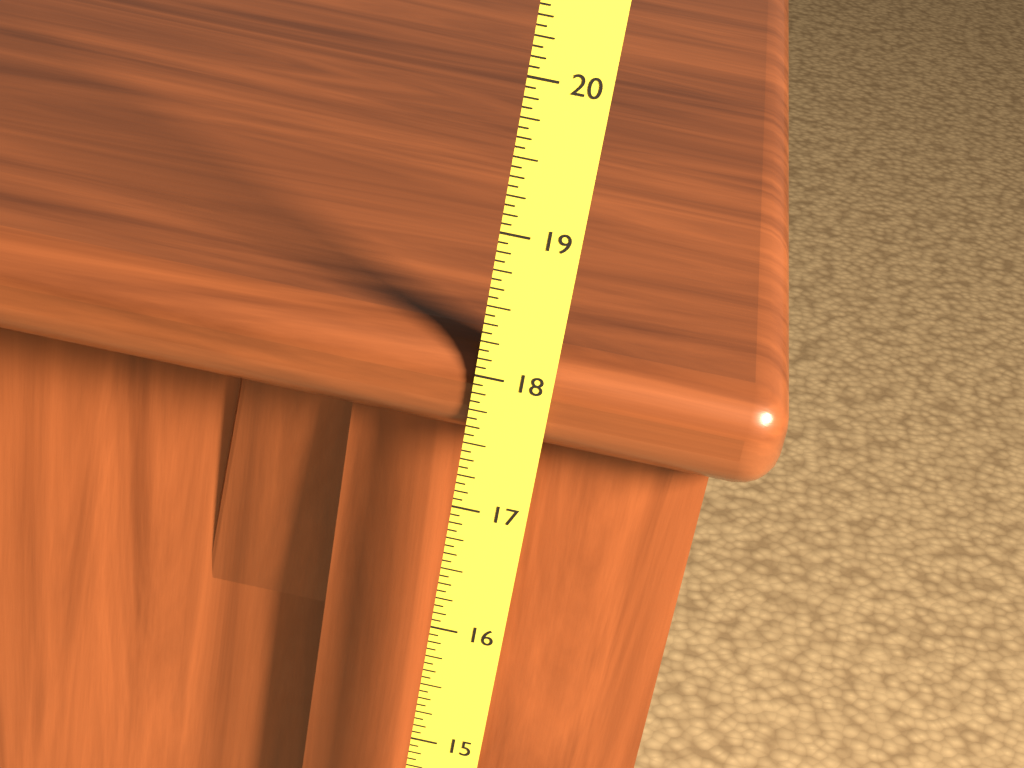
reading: 18.1875 (no unit)
